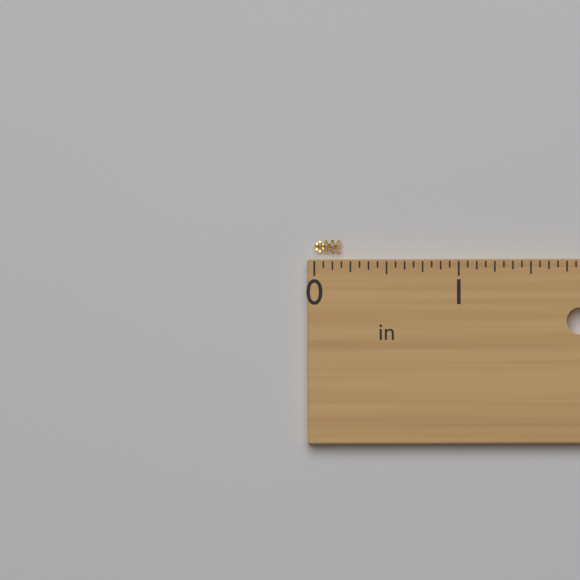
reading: 0.1875 in
